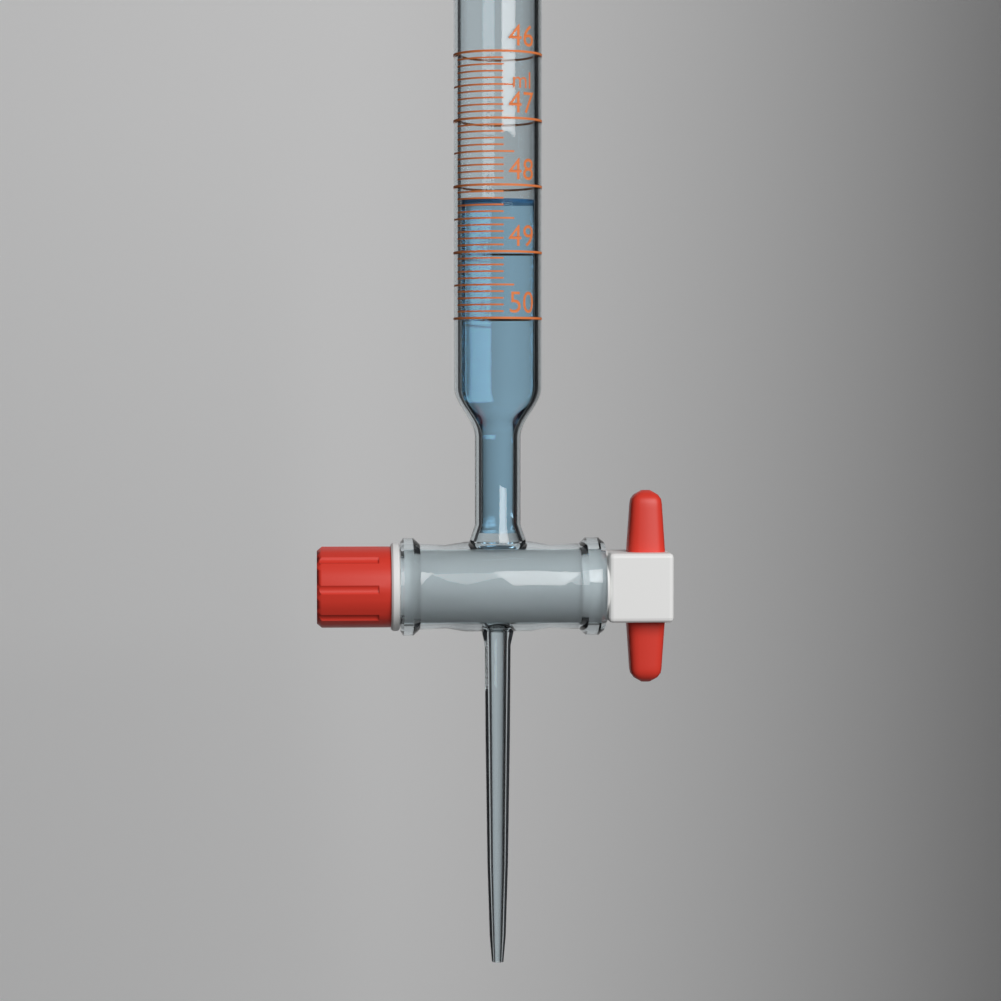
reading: 48.2 ml
